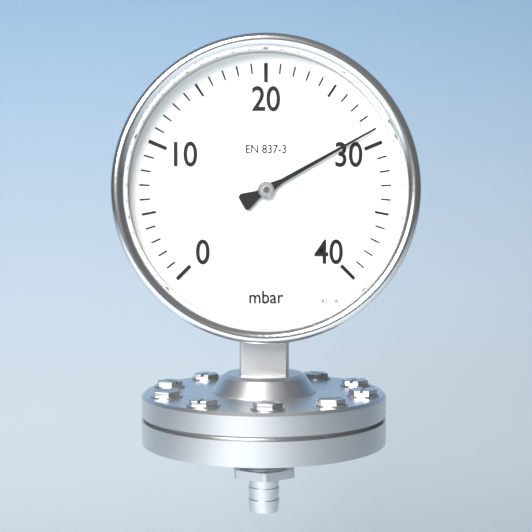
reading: 29 mbar
